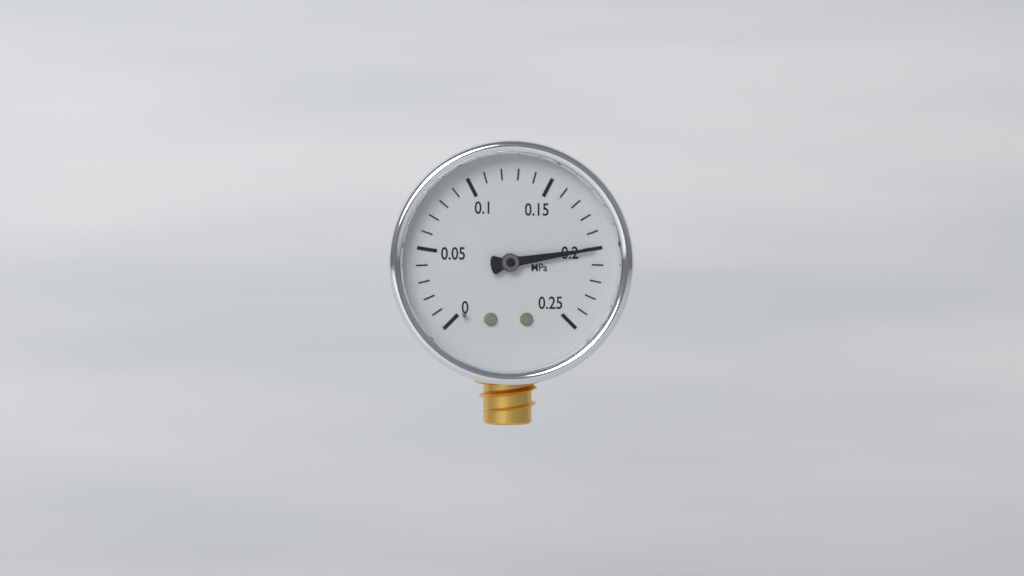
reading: 0.20 MPa
